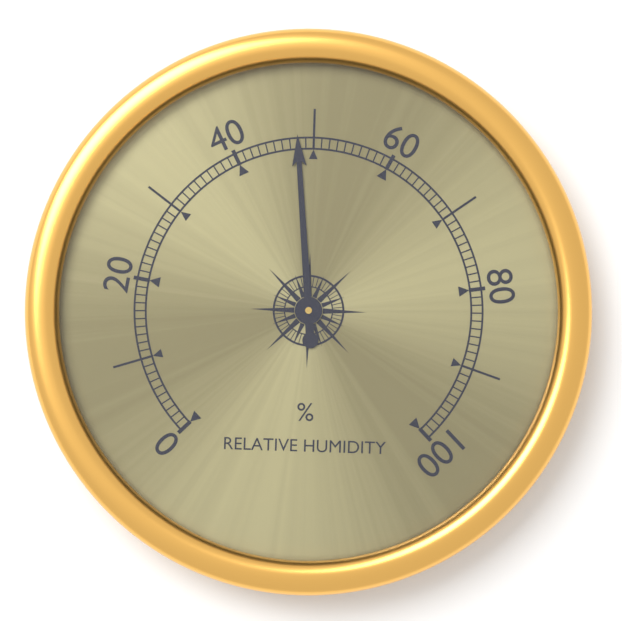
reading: 48 %
